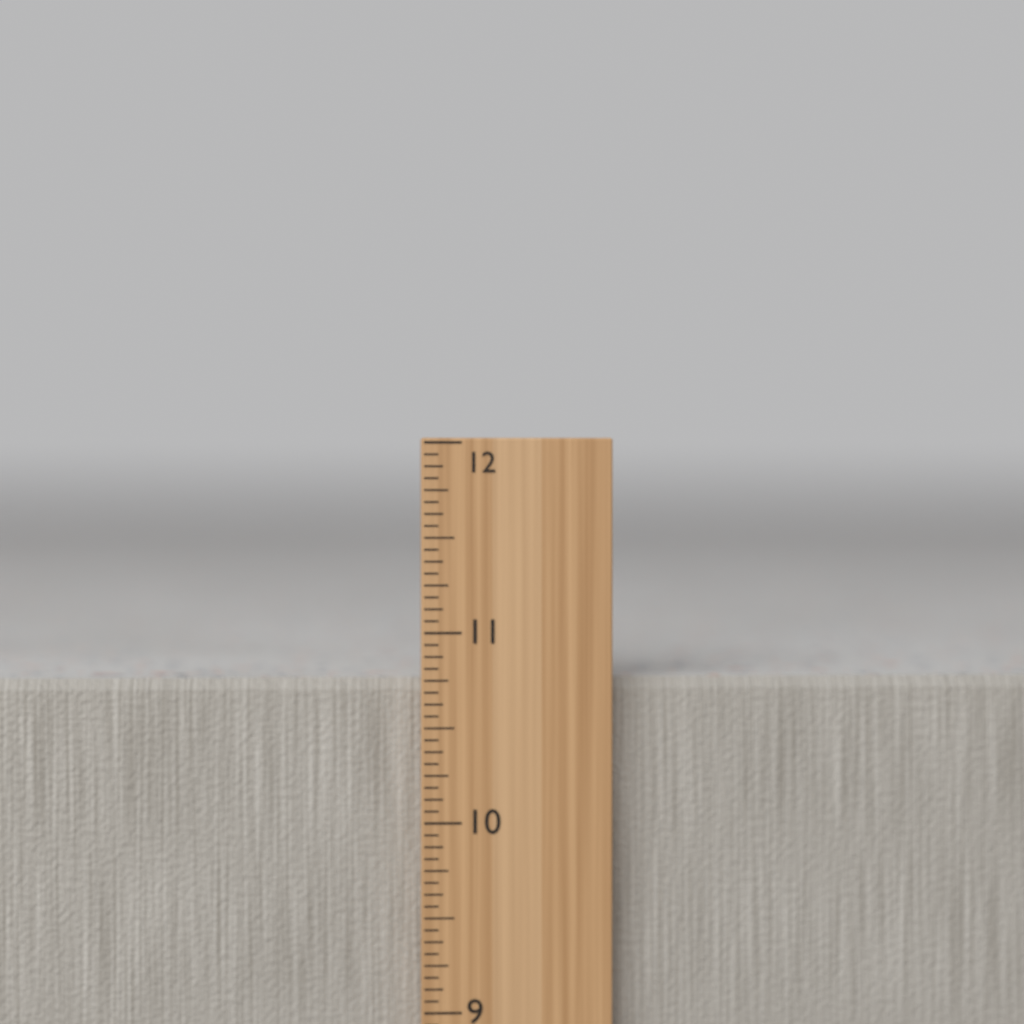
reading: 10.7500 in
